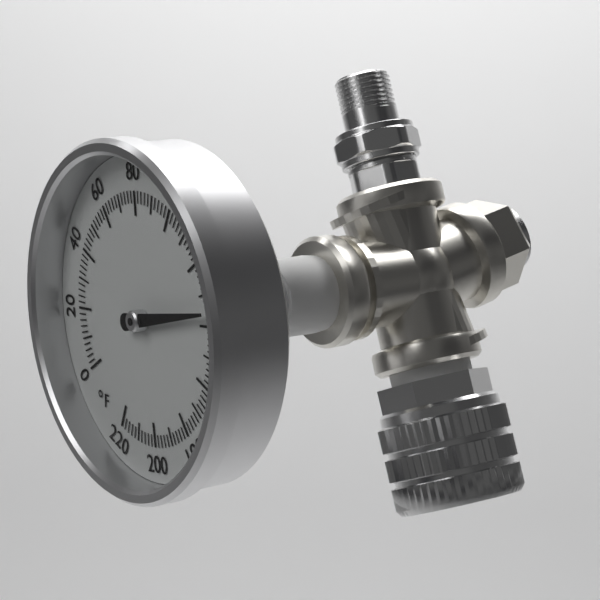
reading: 136 °F
